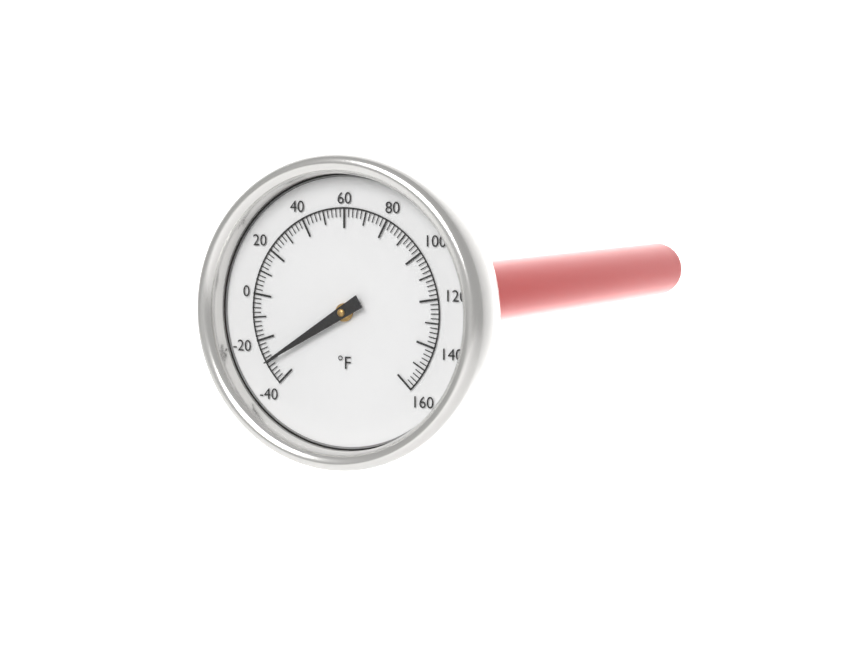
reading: -30 °F
